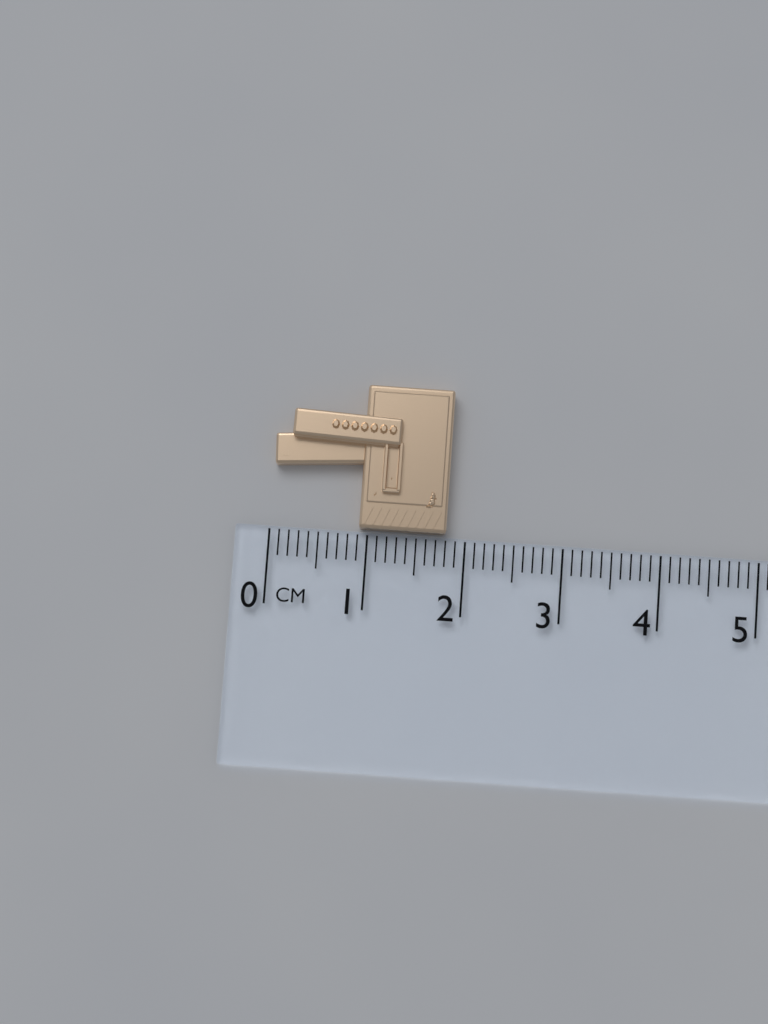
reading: 1.8 cm
